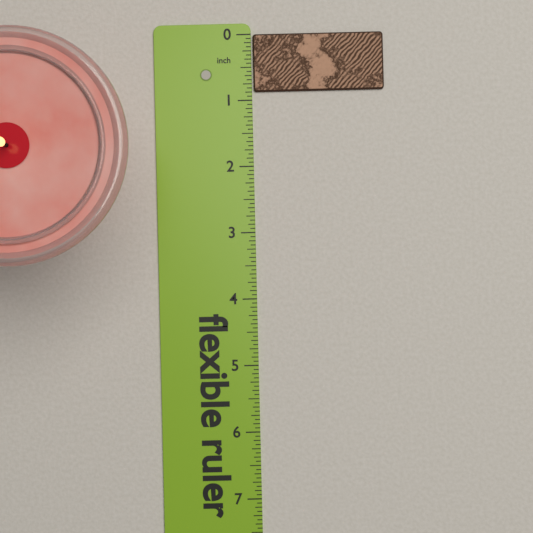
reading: 0.8750 in
